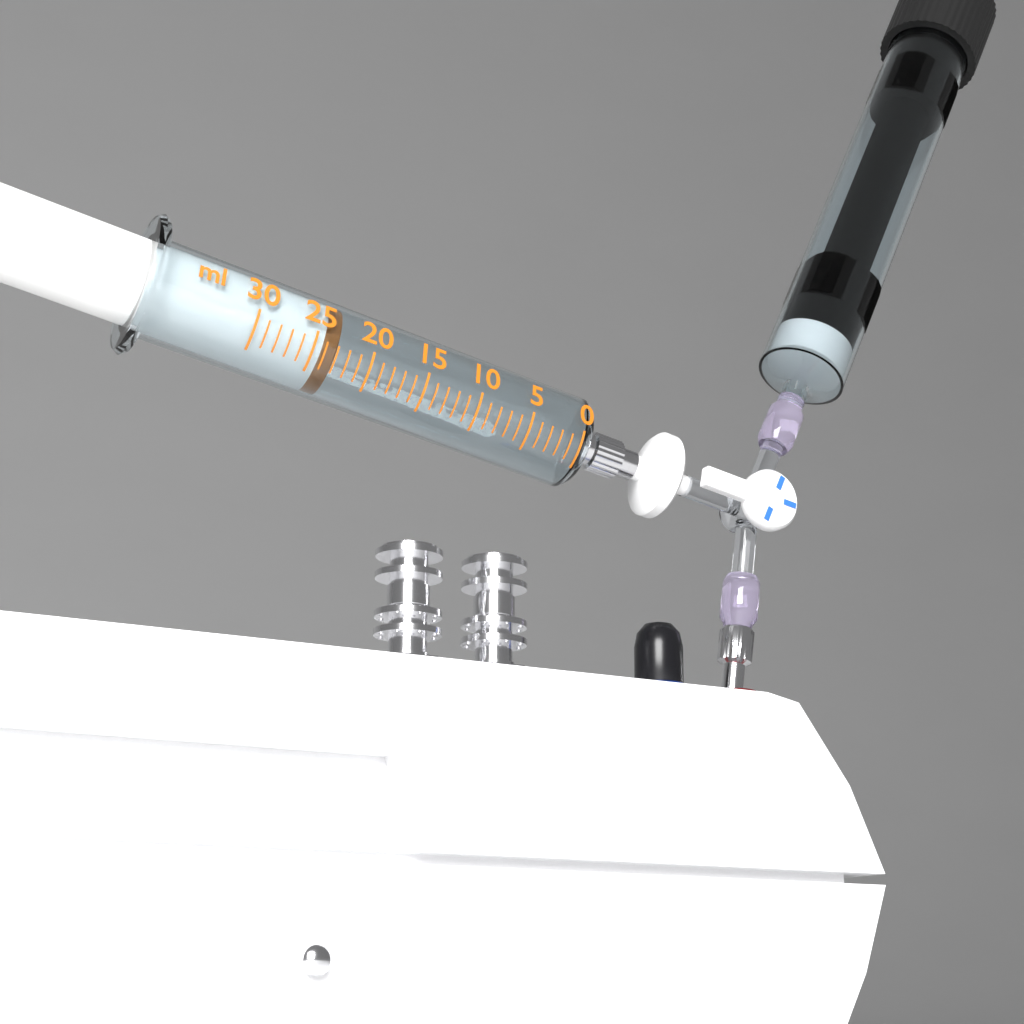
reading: 23 ml
